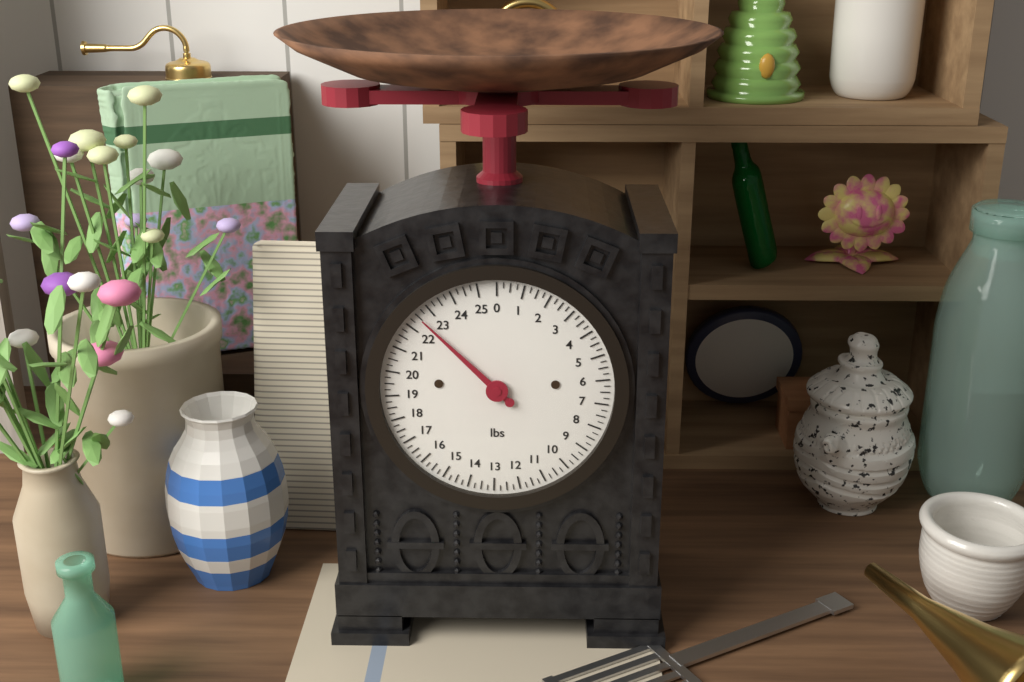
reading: 22.50 lbs
